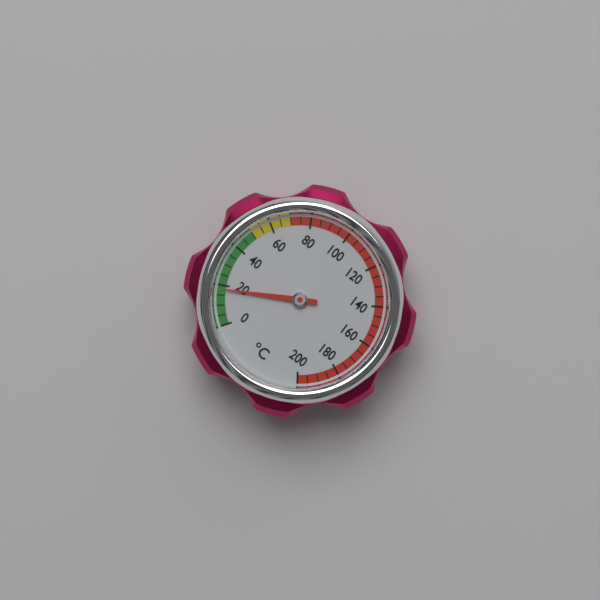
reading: 18 °C
